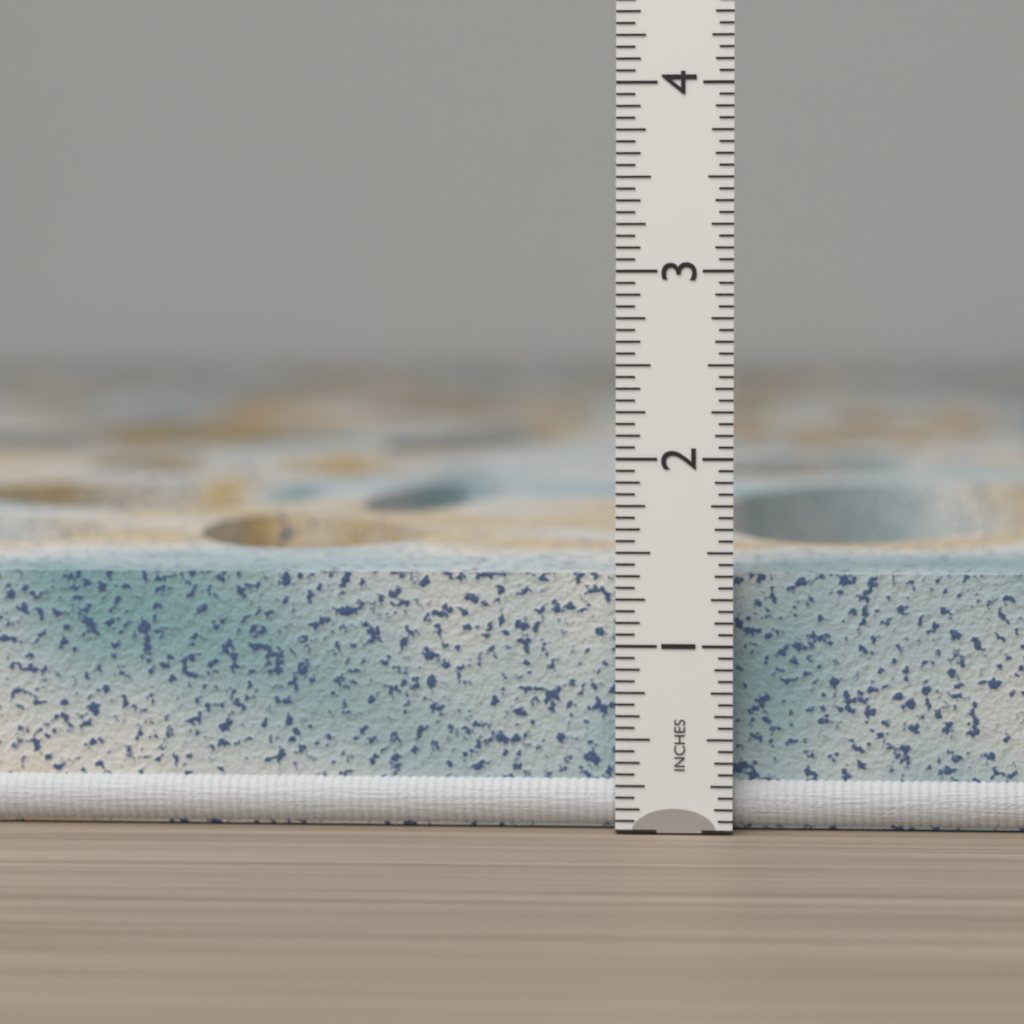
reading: 1.3750 in
